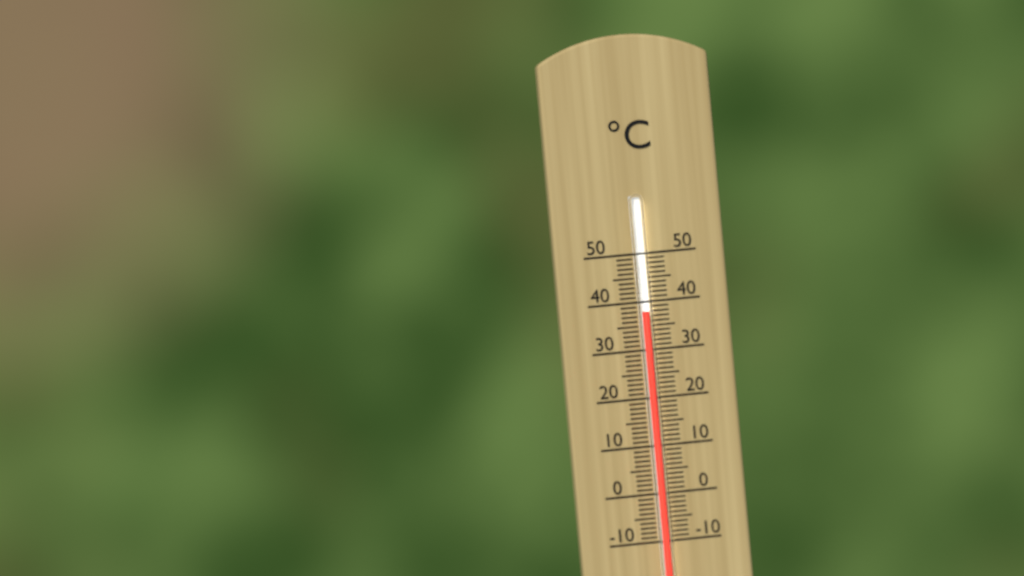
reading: 38 °C
